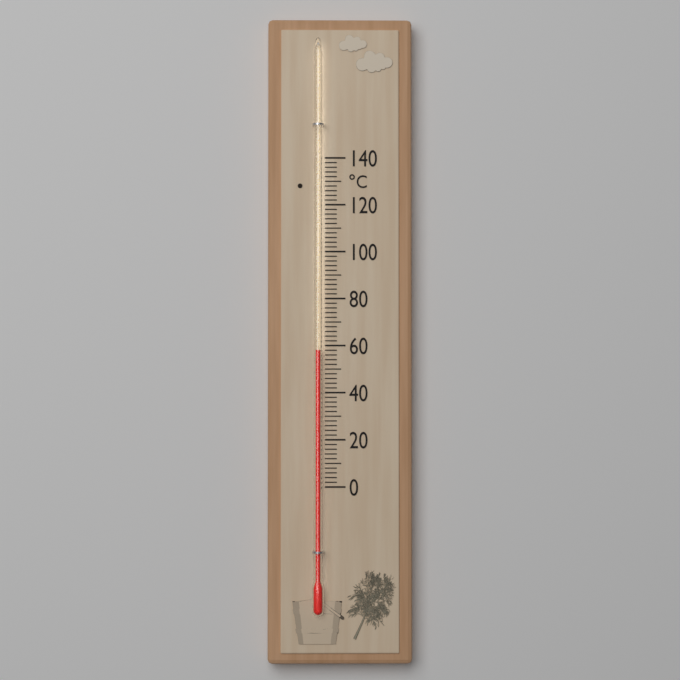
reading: 58 °C
